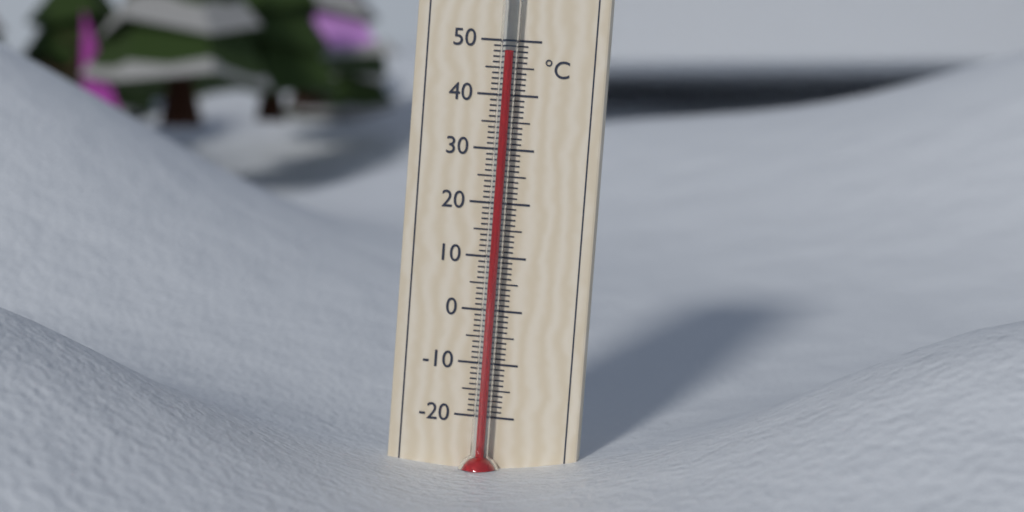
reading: 48 °C
